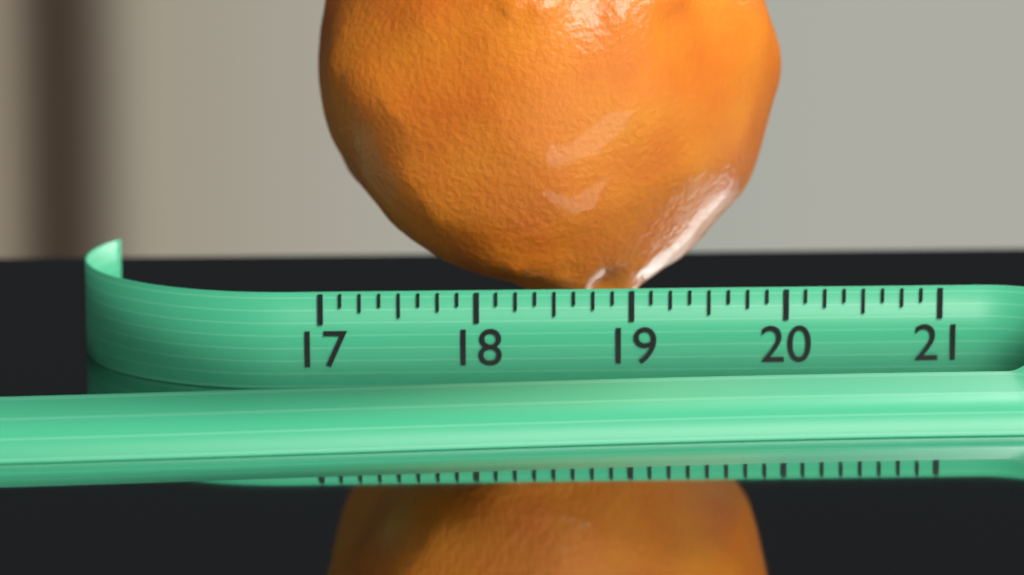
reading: 20.125 (no unit)
